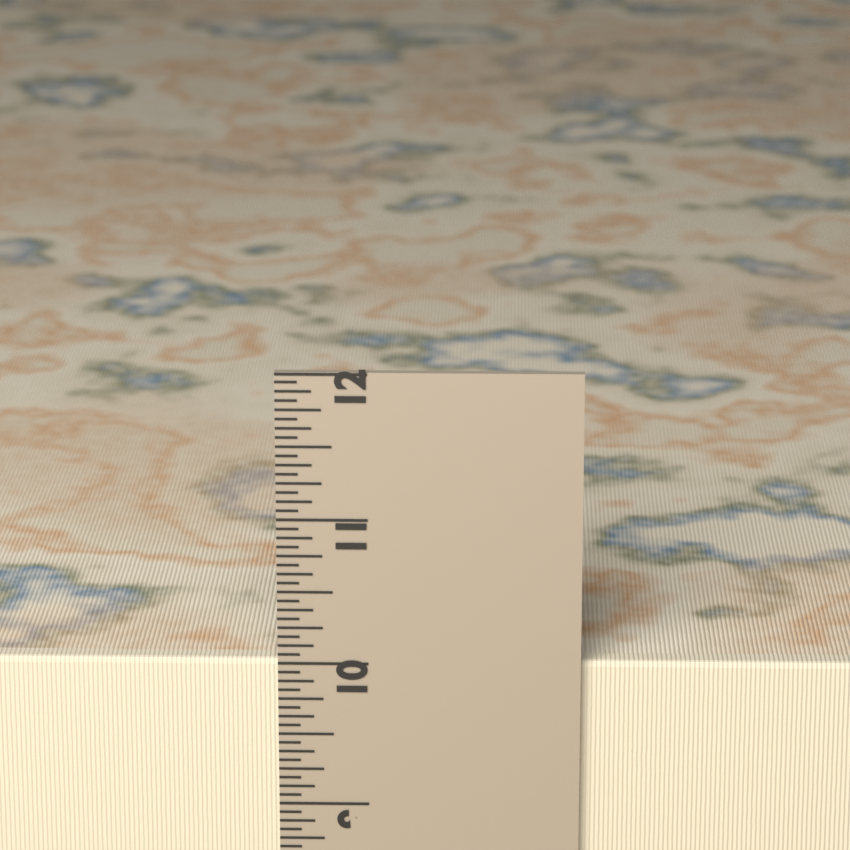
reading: 10.0000 in
